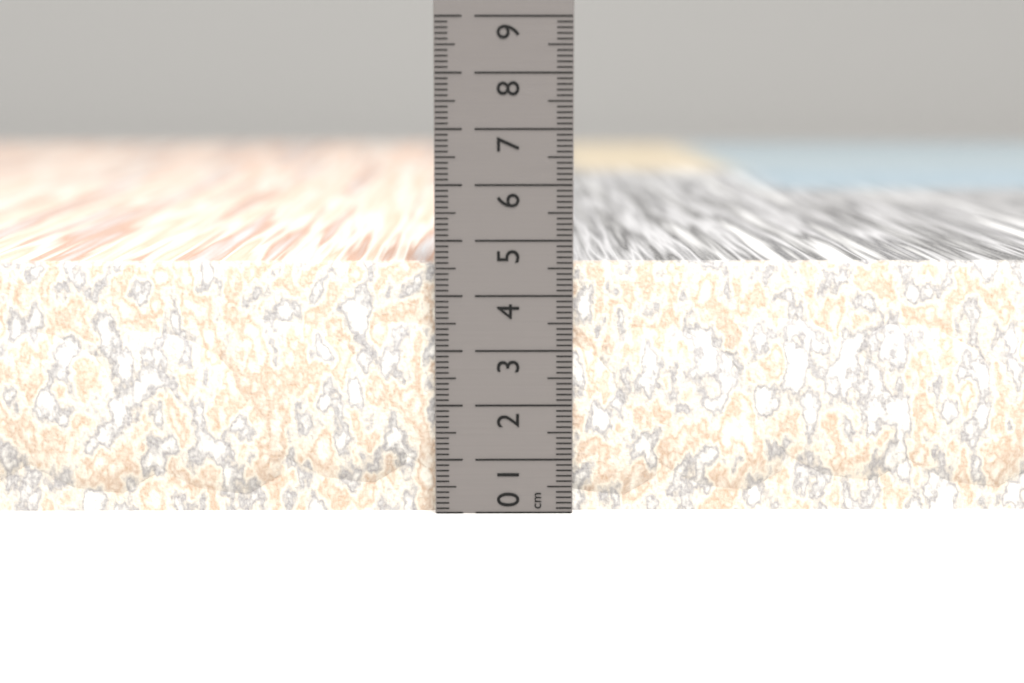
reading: 4.6 cm
